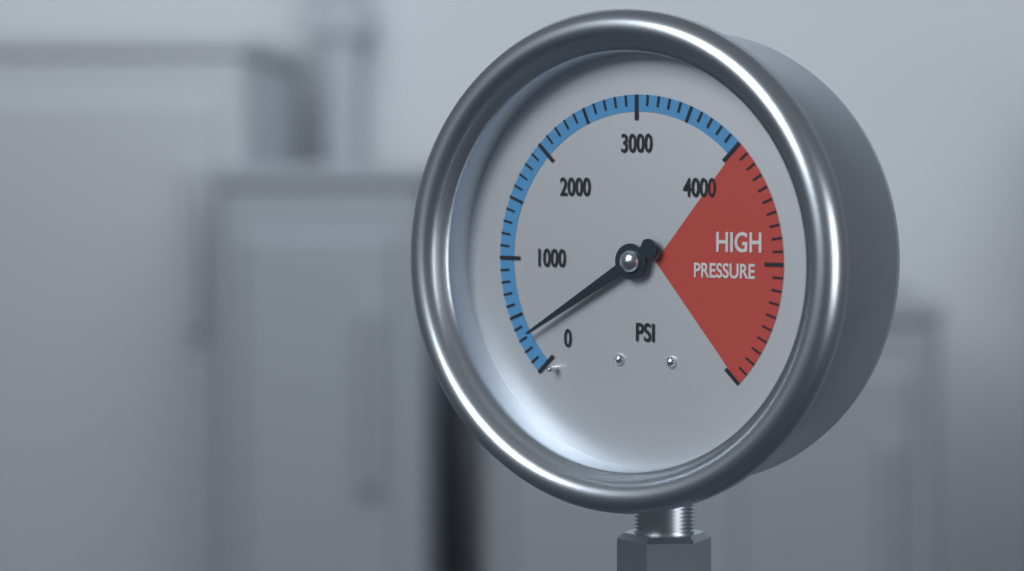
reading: 300 psi
